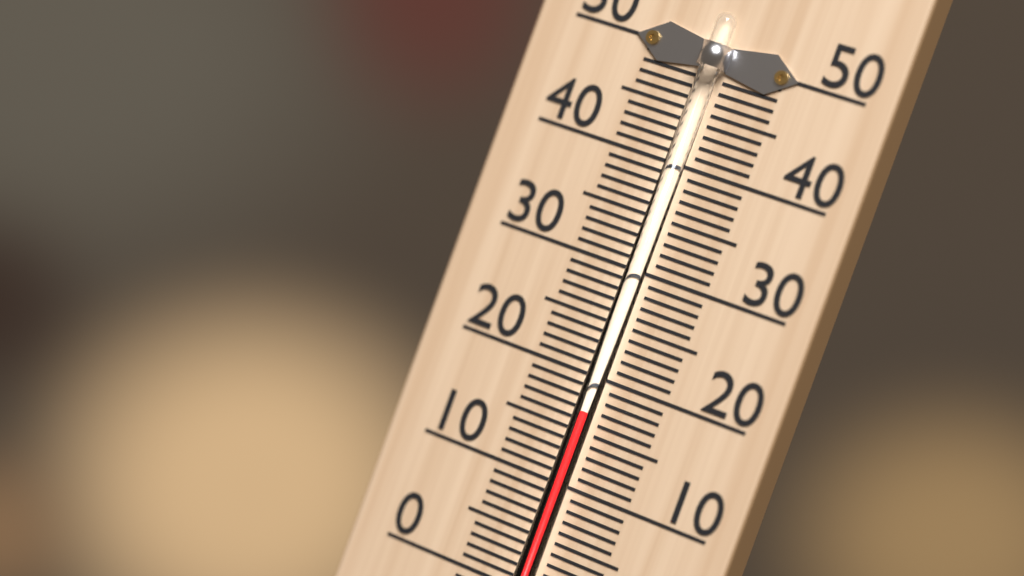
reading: 17 °C
